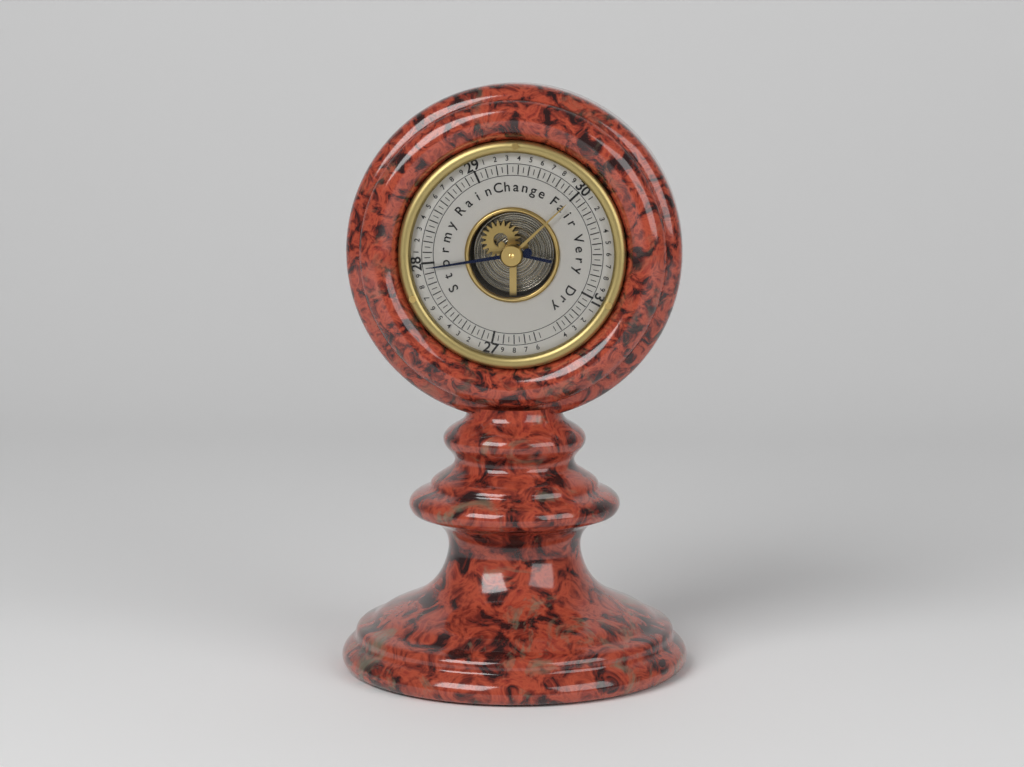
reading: 27.95 (no unit)
